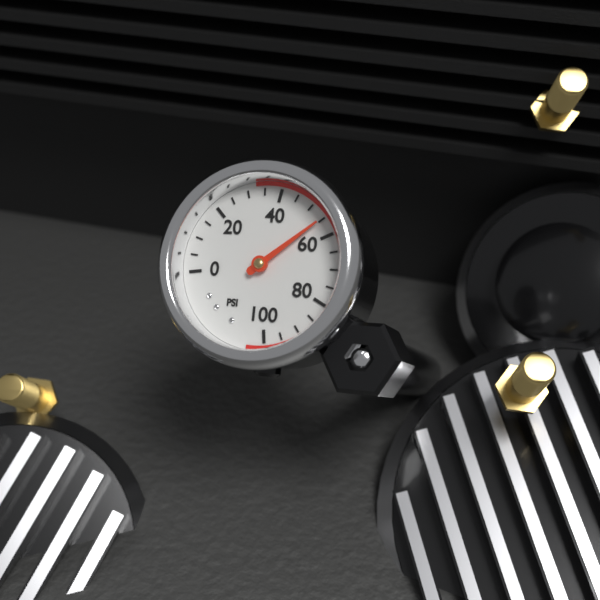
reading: 55 psi
